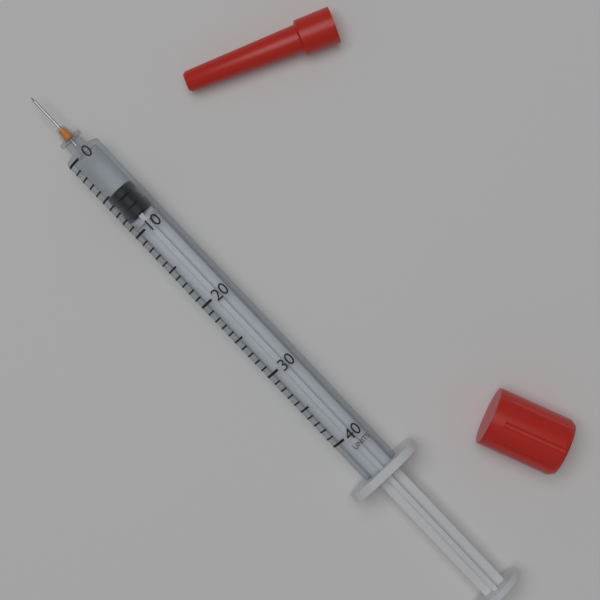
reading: 5 units
